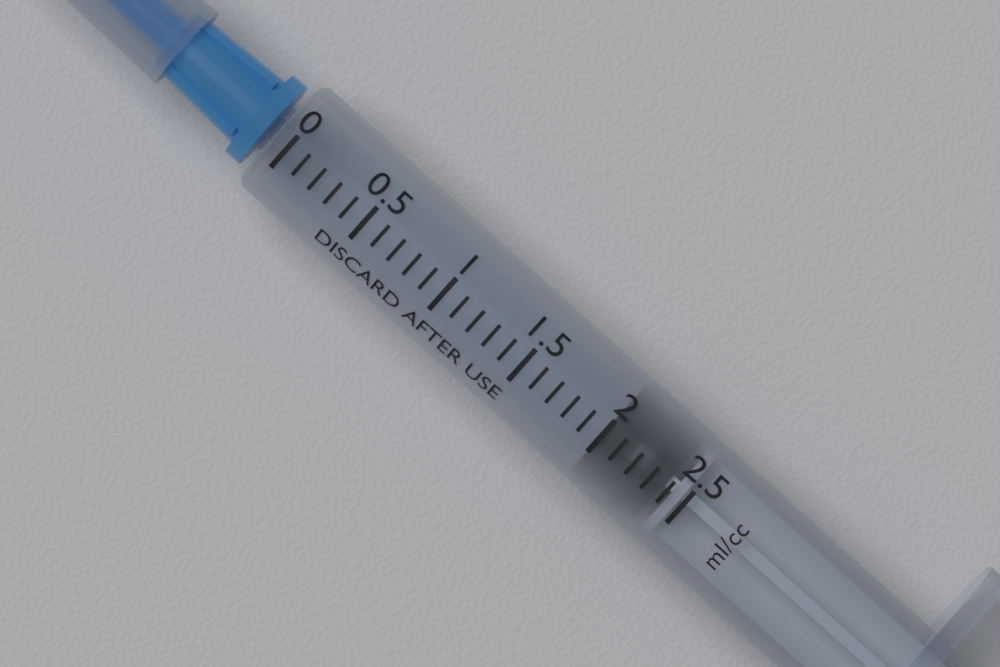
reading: 2.0 ml
